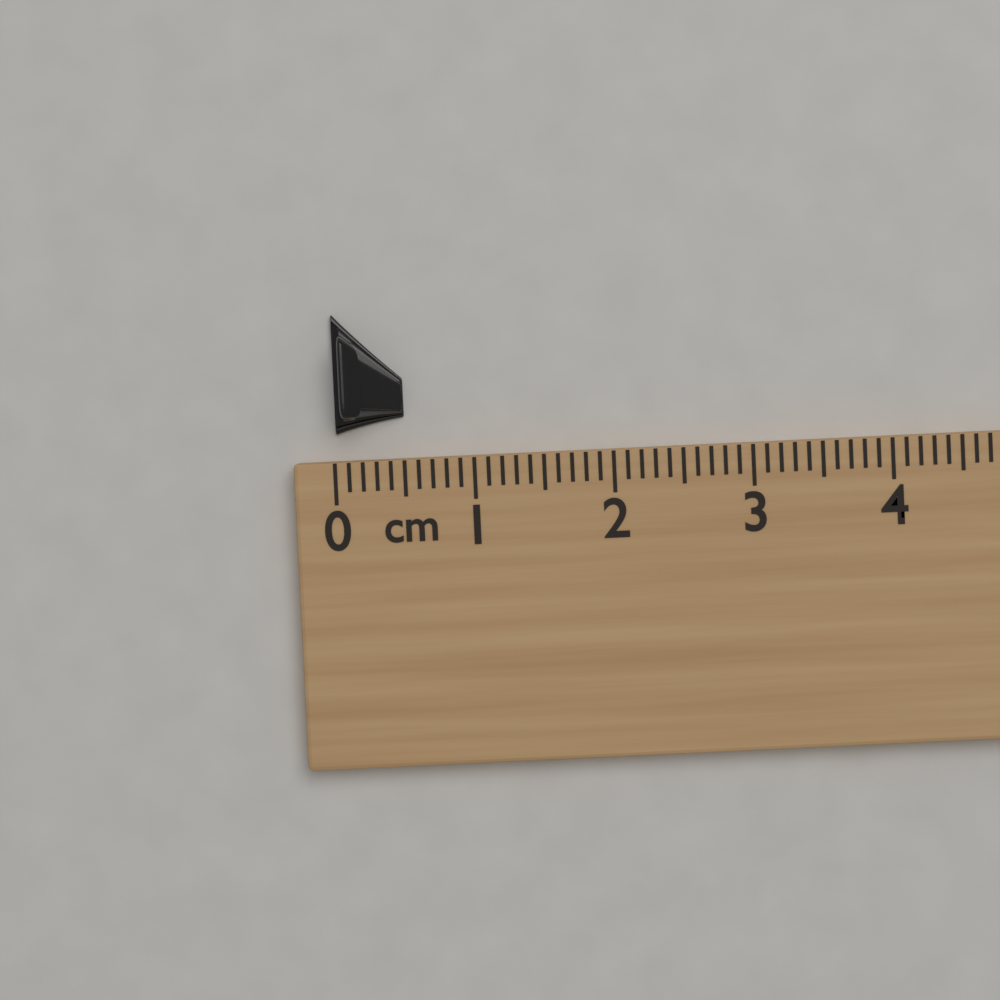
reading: 0.5 cm
